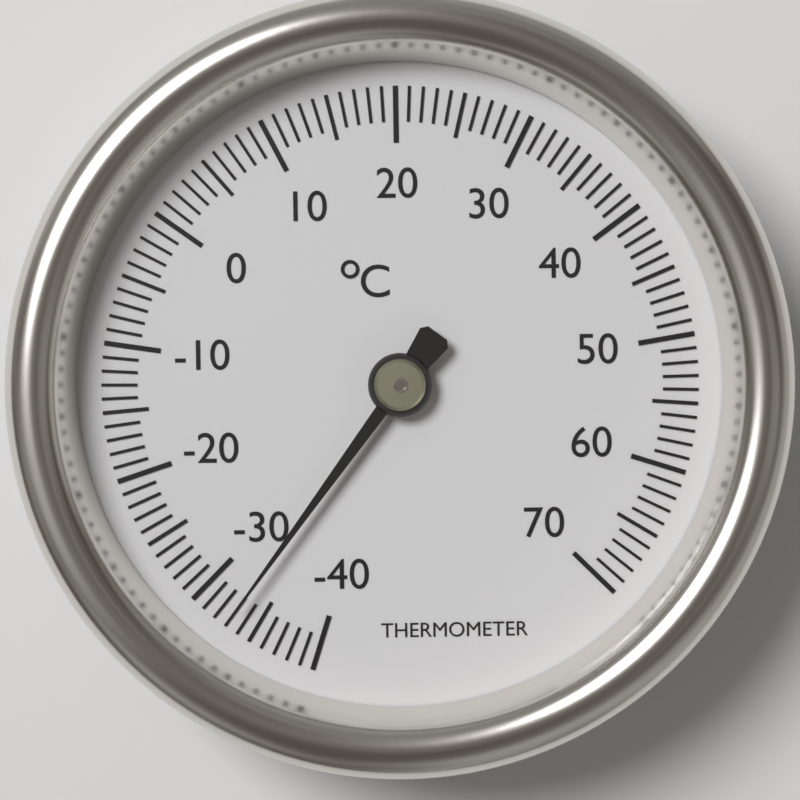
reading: -33 °C
